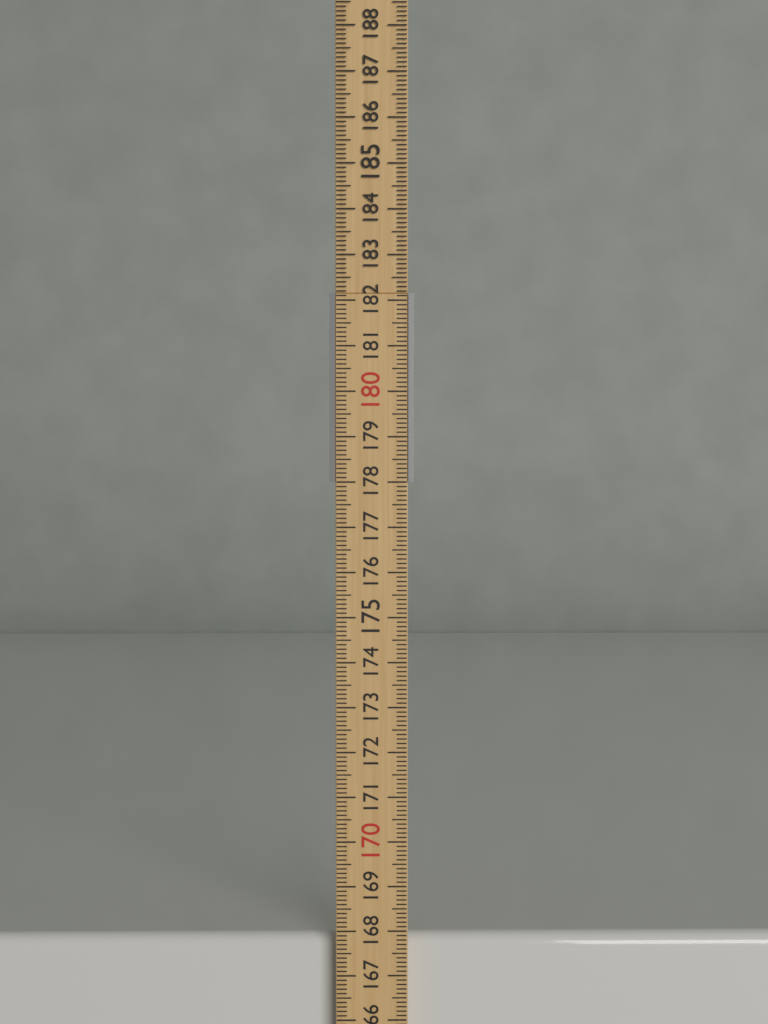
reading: 167.8 cm
